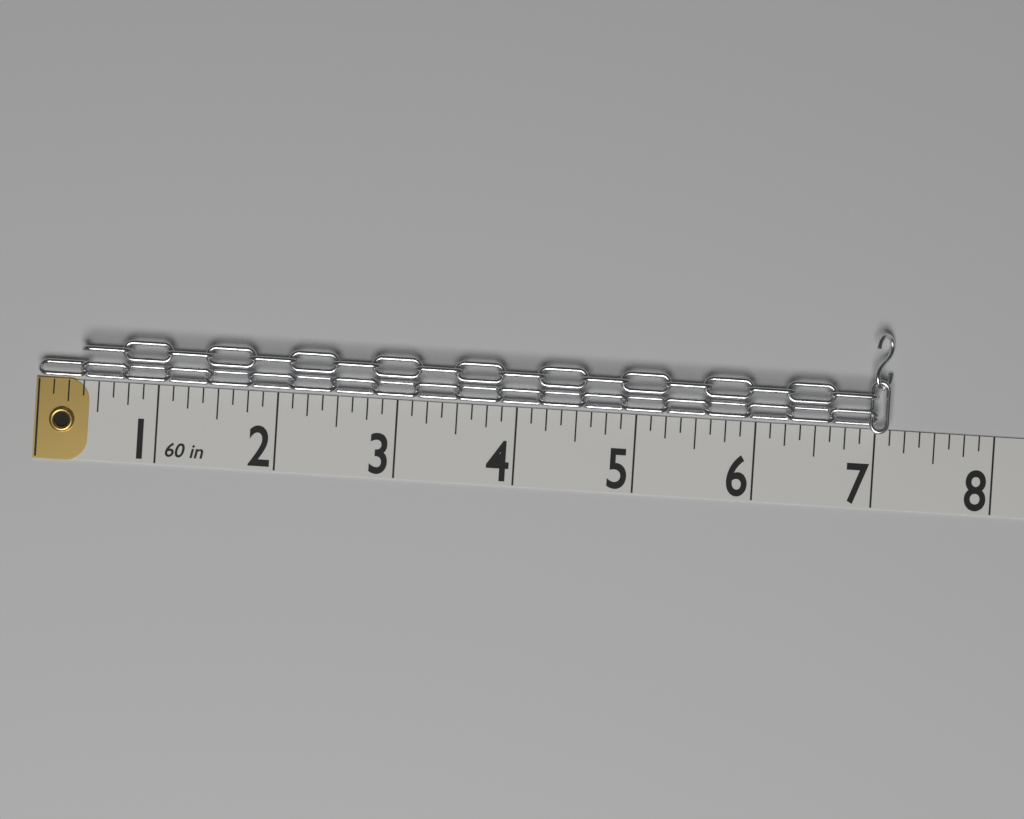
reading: 7.125 in
